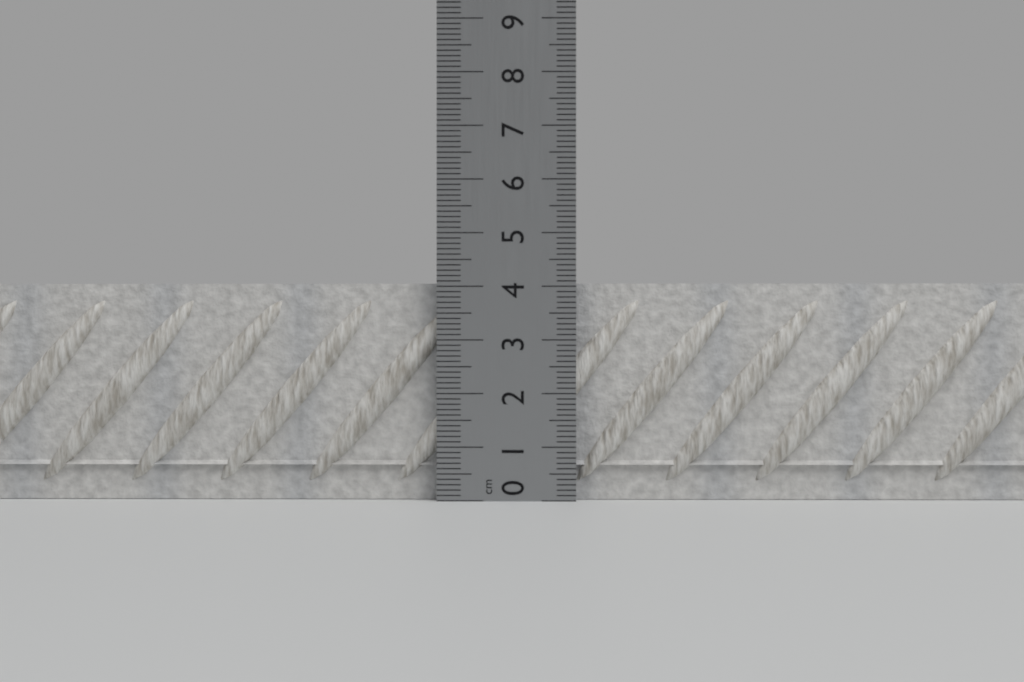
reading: 4.1 cm
